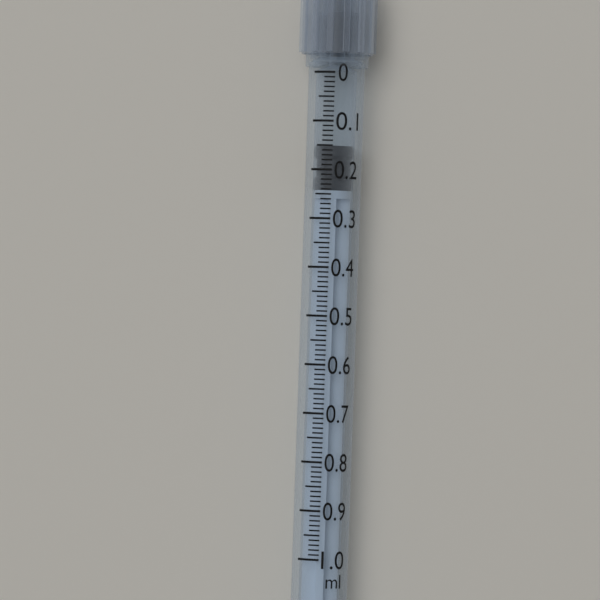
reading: 0.15 ml
